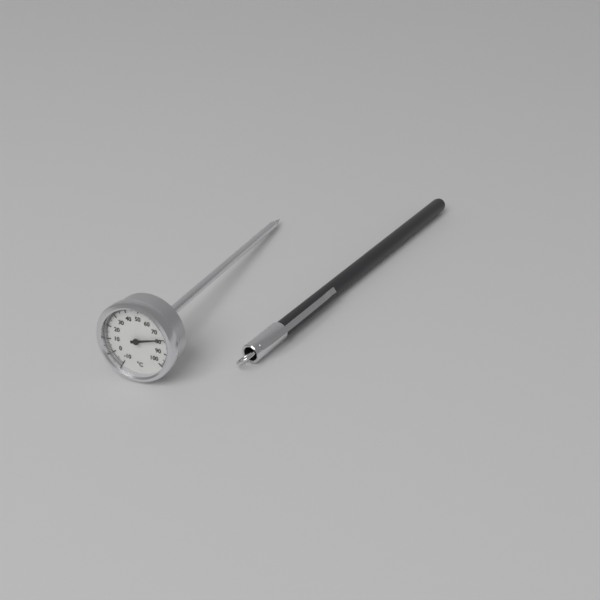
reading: 78 °C
